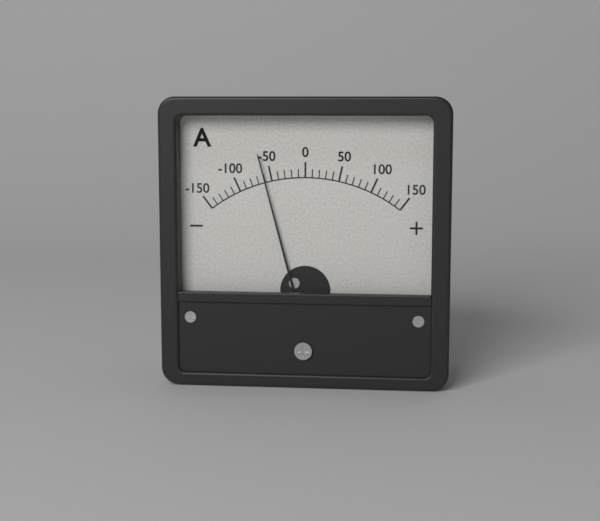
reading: -60 A
